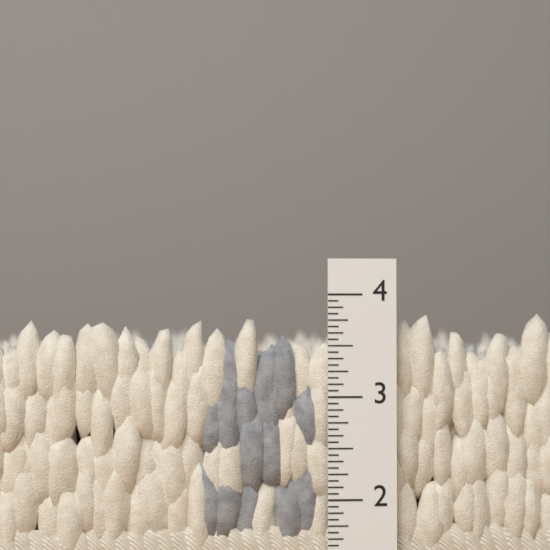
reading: 3.8125 in
